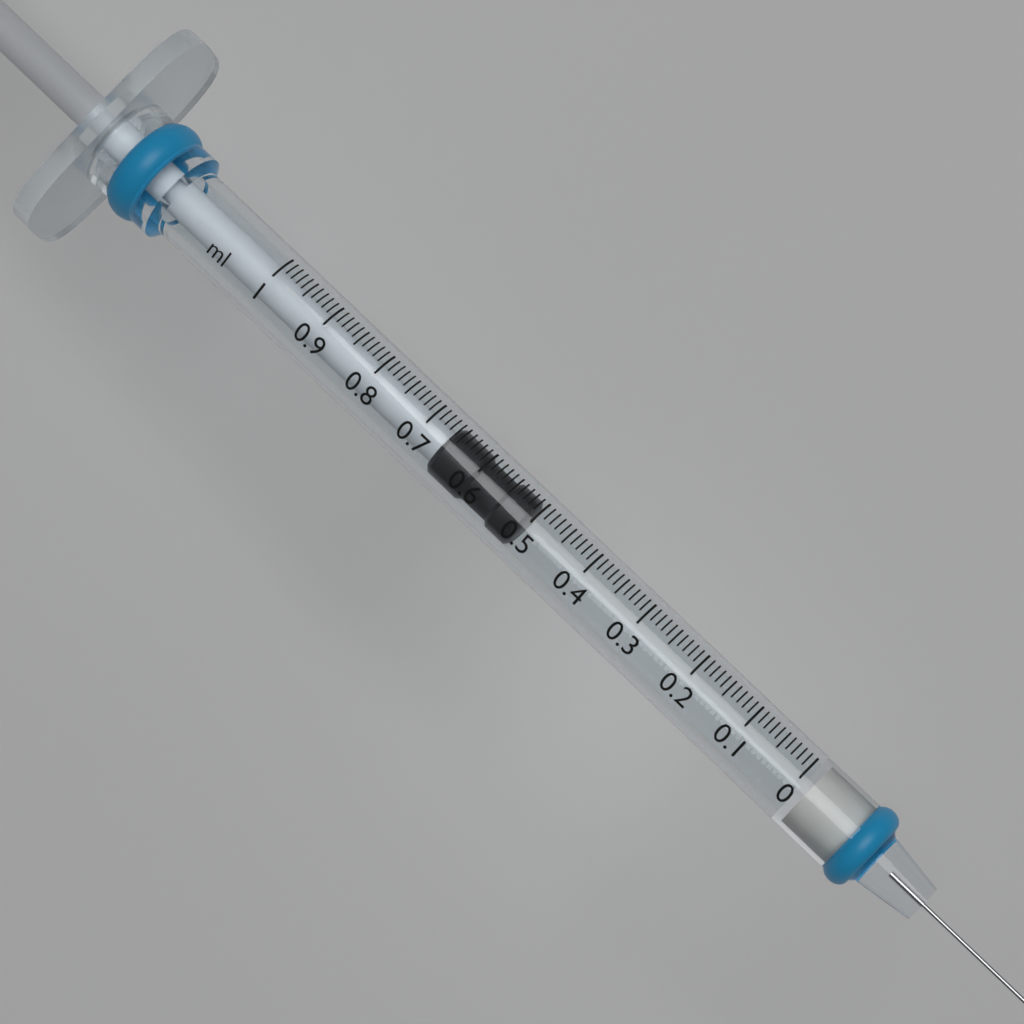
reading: 0.51 ml
